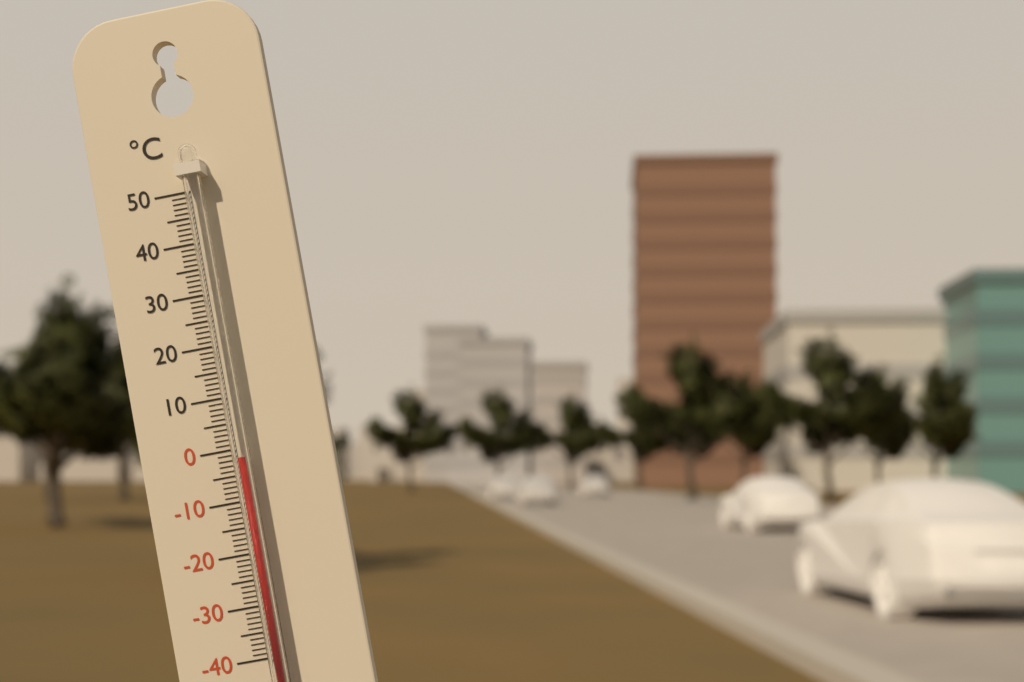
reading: -2 °C
